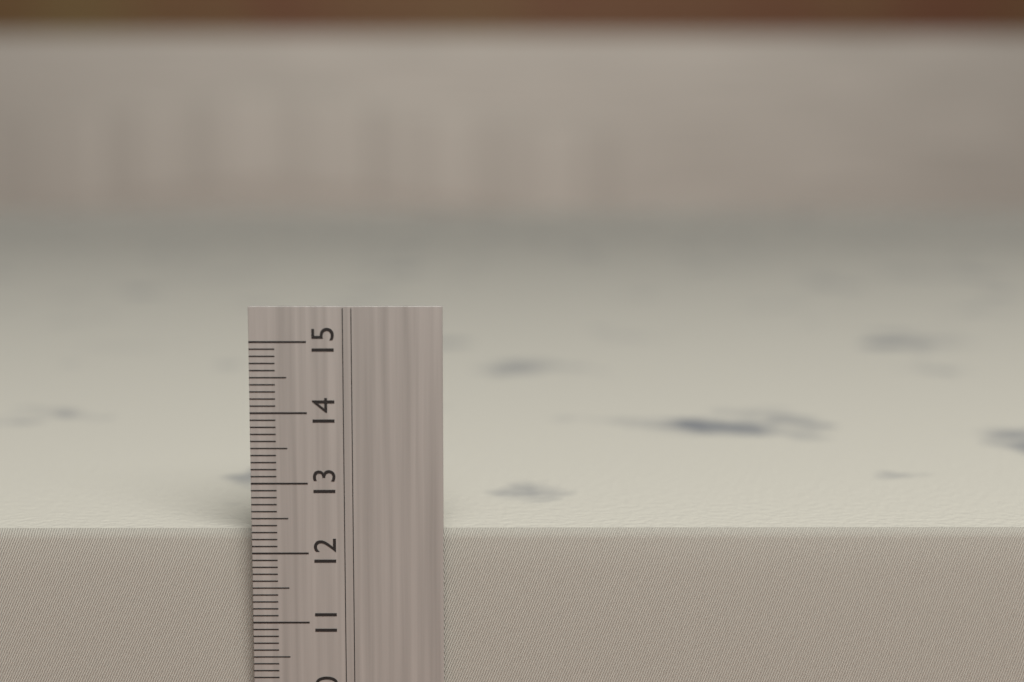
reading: 12.3 cm
